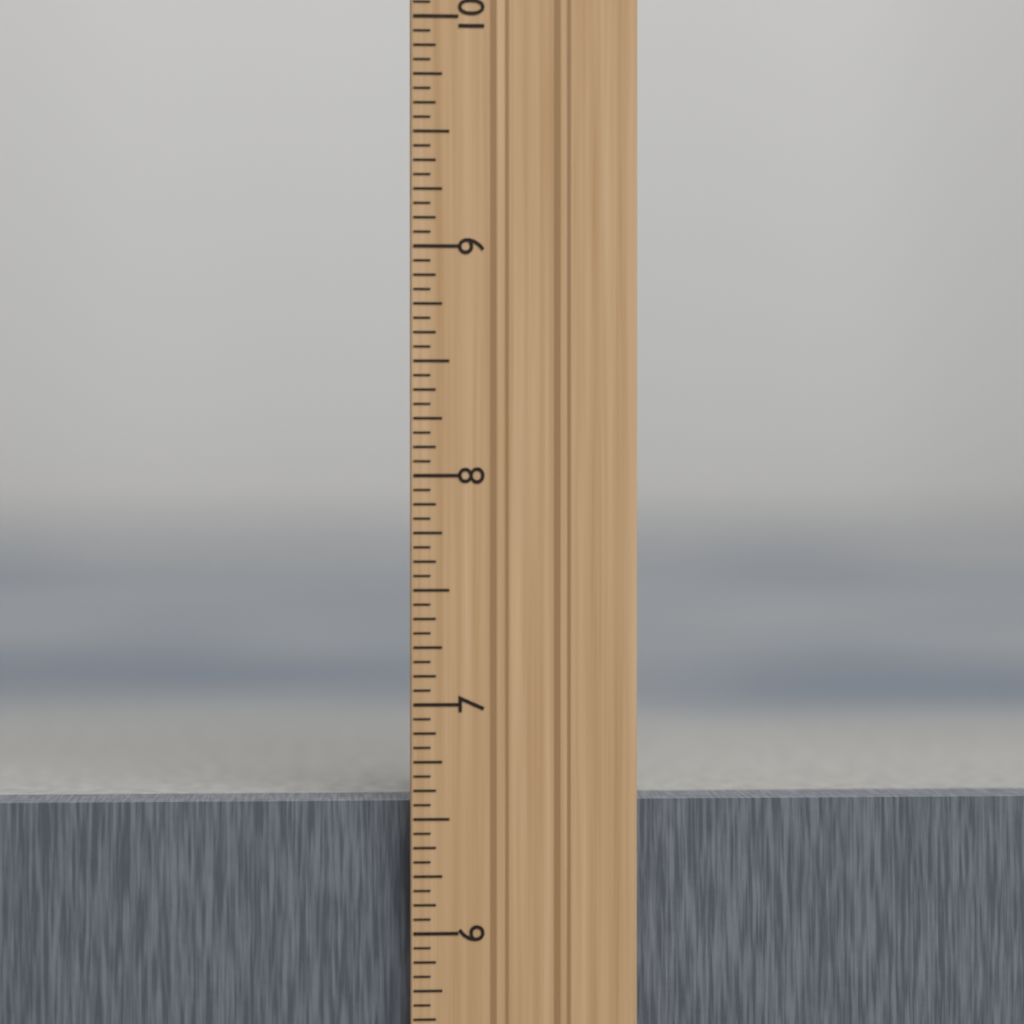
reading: 6.5625 in
